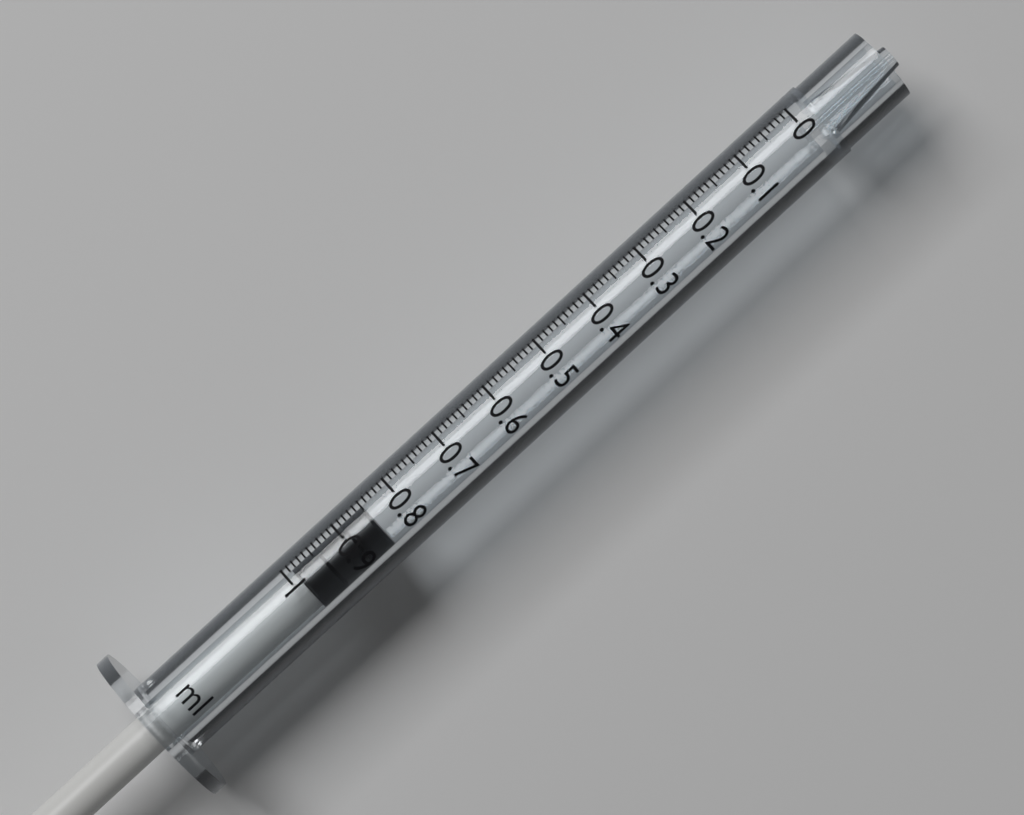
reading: 0.85 ml
